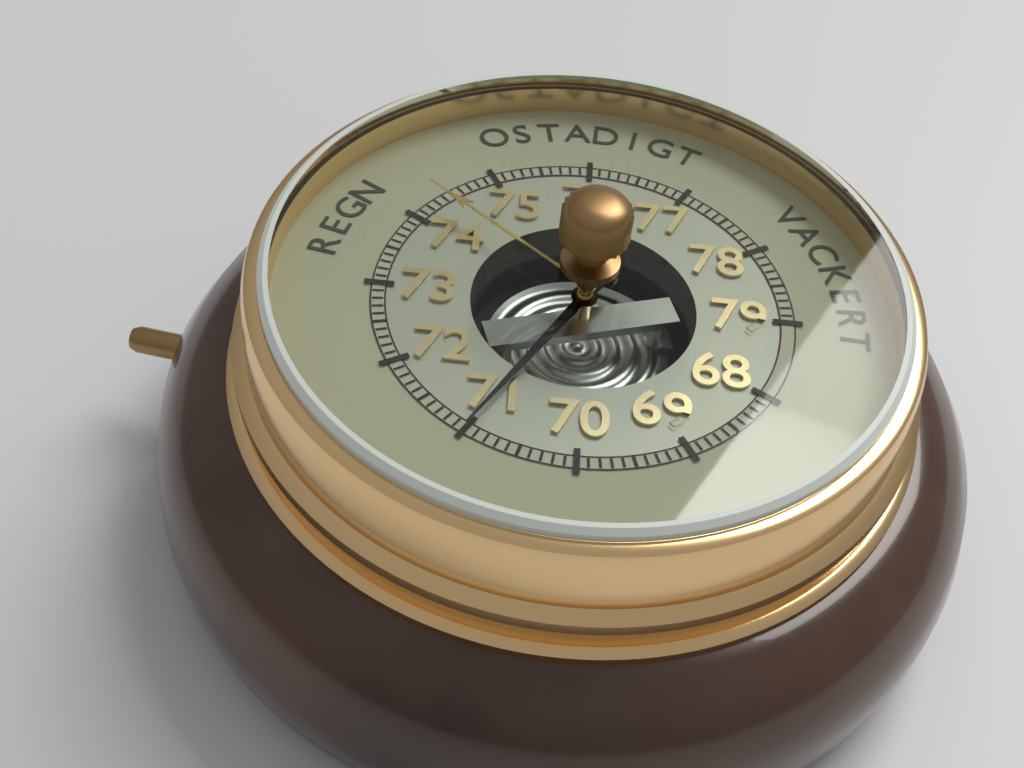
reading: 71.0 (no unit)
